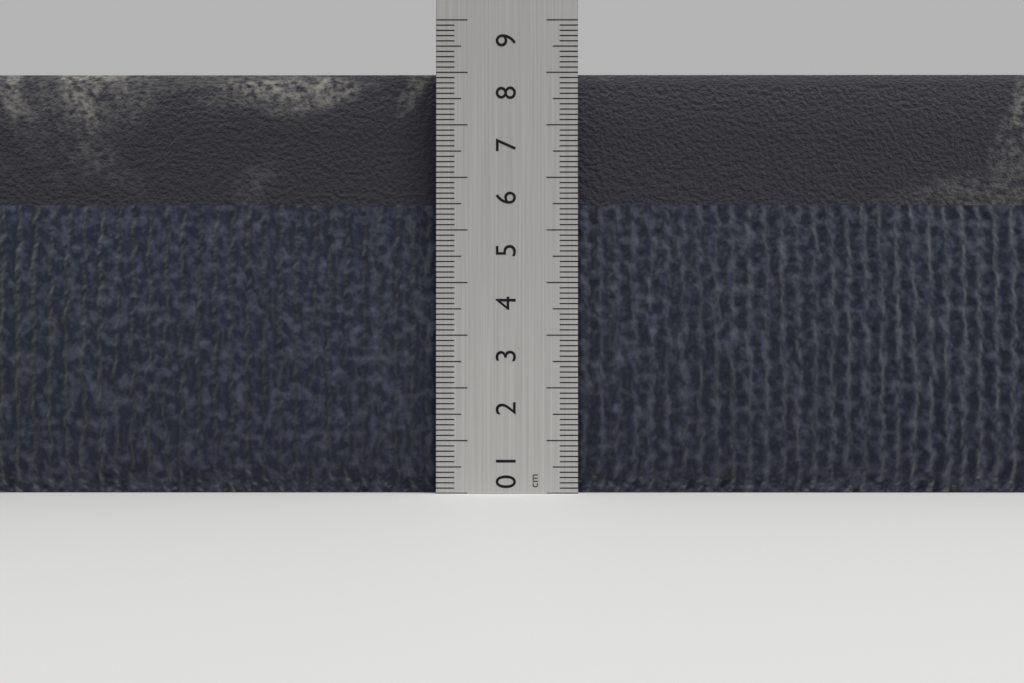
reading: 8.1 cm
